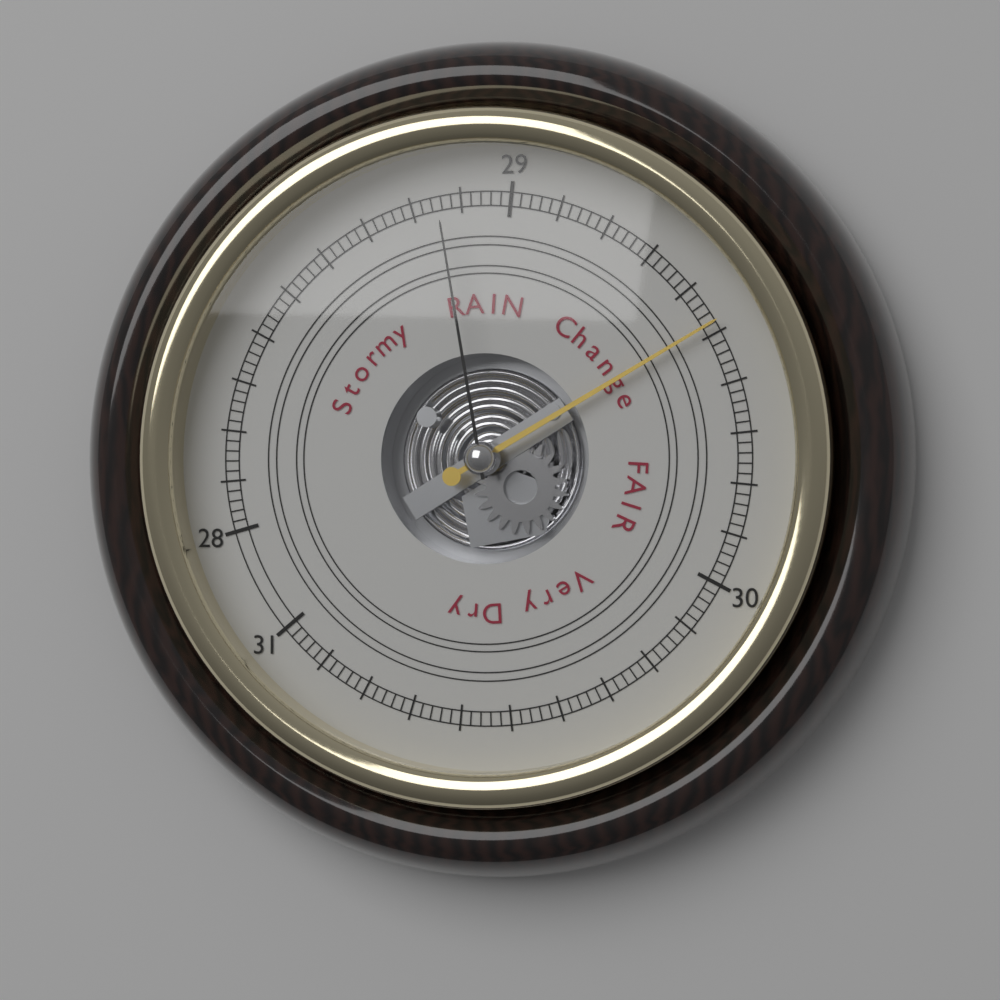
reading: 29.48 (no unit)
